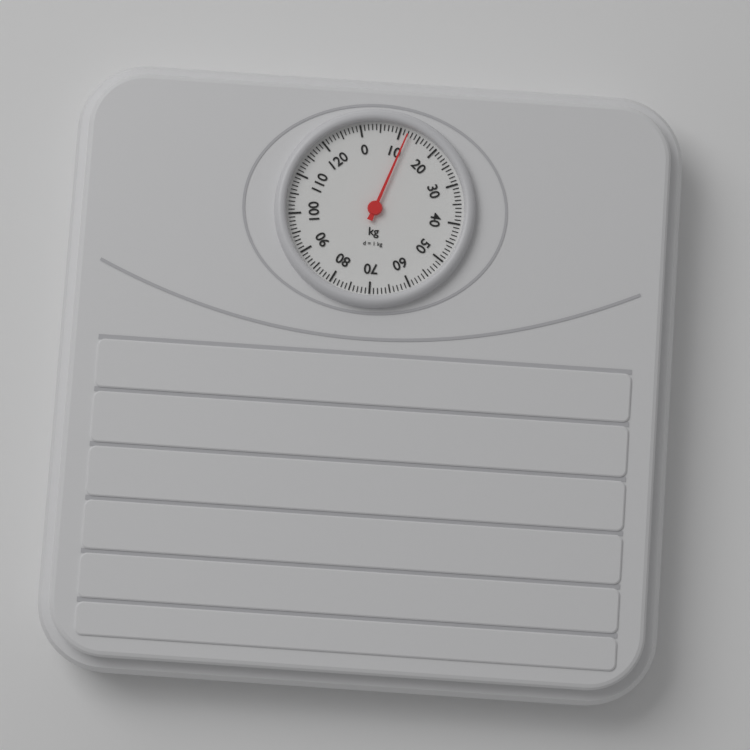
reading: 12 kg
